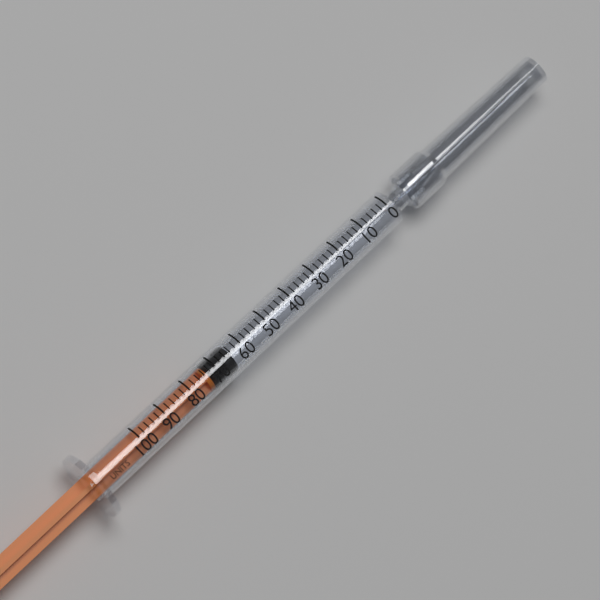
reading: 64 units
